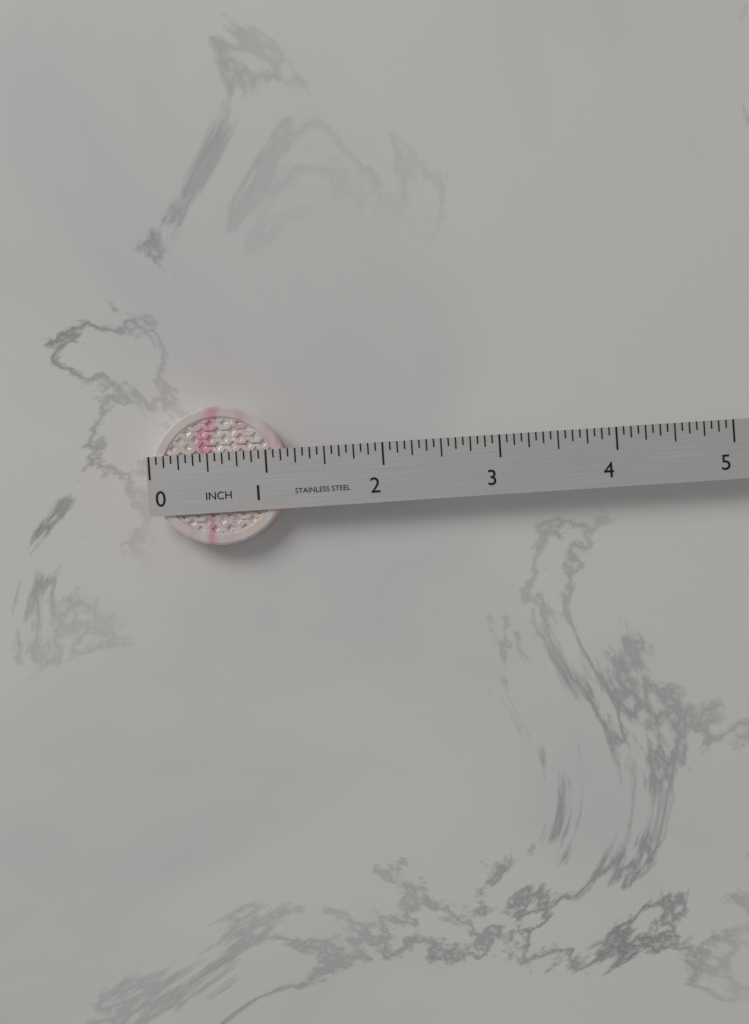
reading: 1.1875 in
